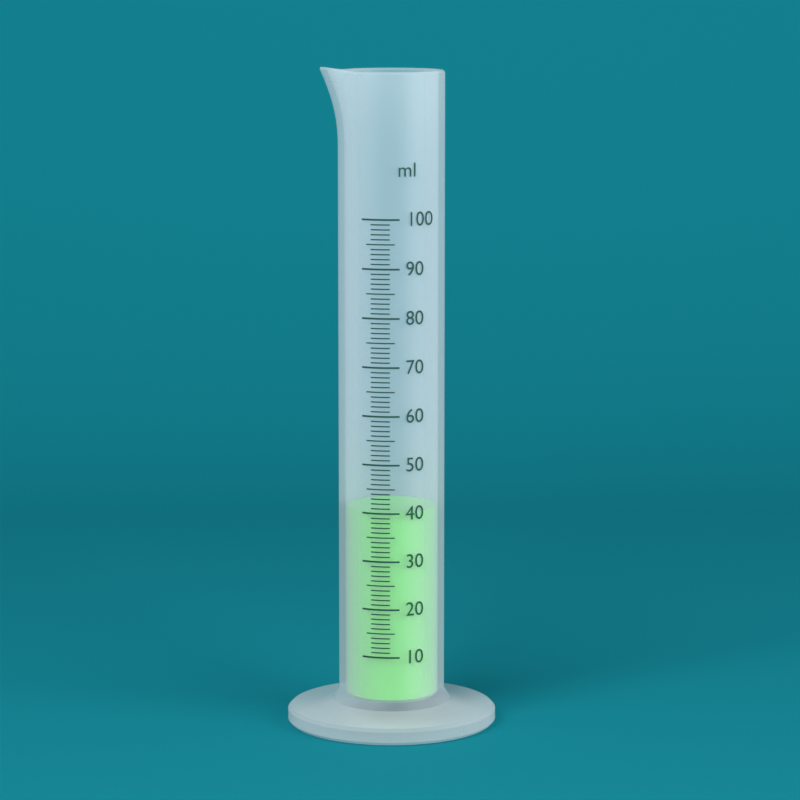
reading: 40 ml
